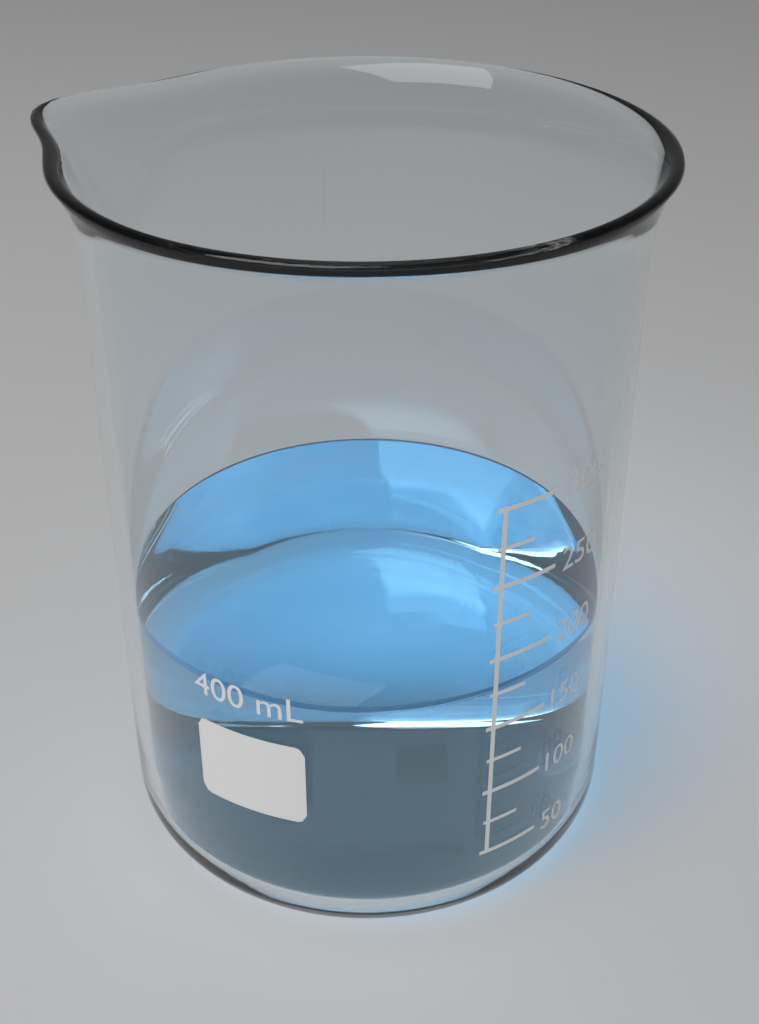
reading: 175 mL
